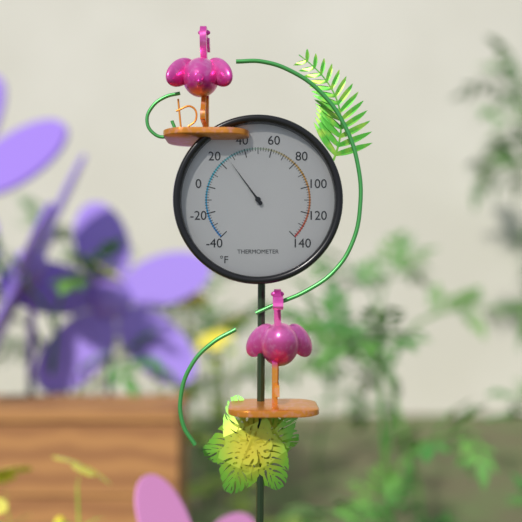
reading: 26 °F
